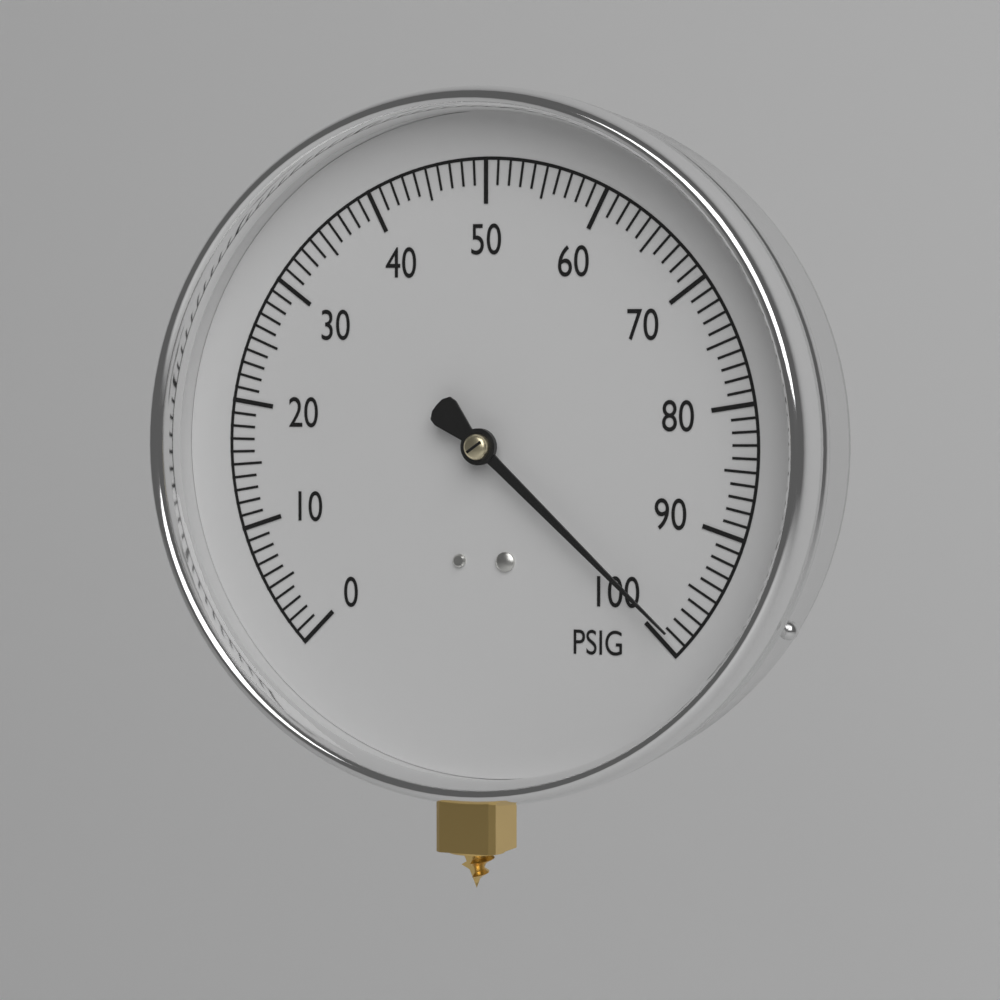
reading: 99 PSIG
